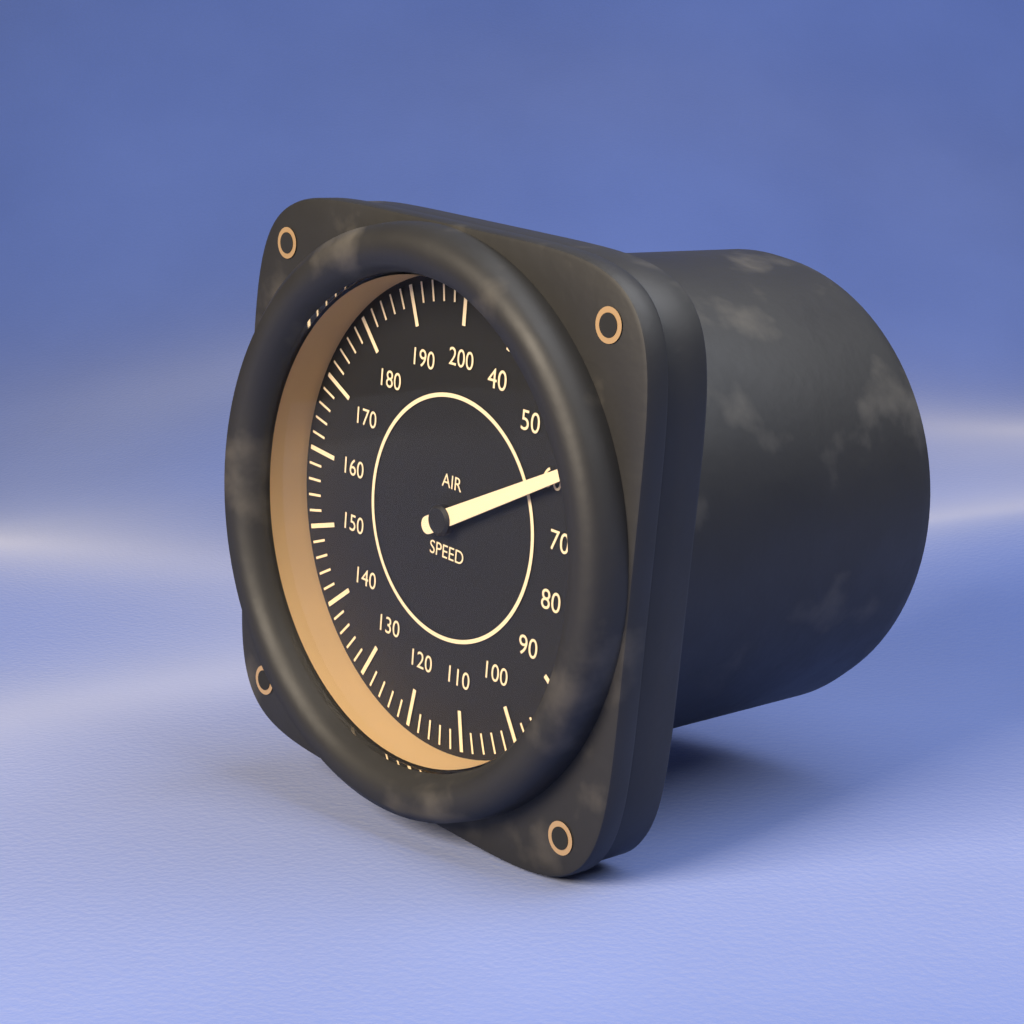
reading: 60 (no unit)
